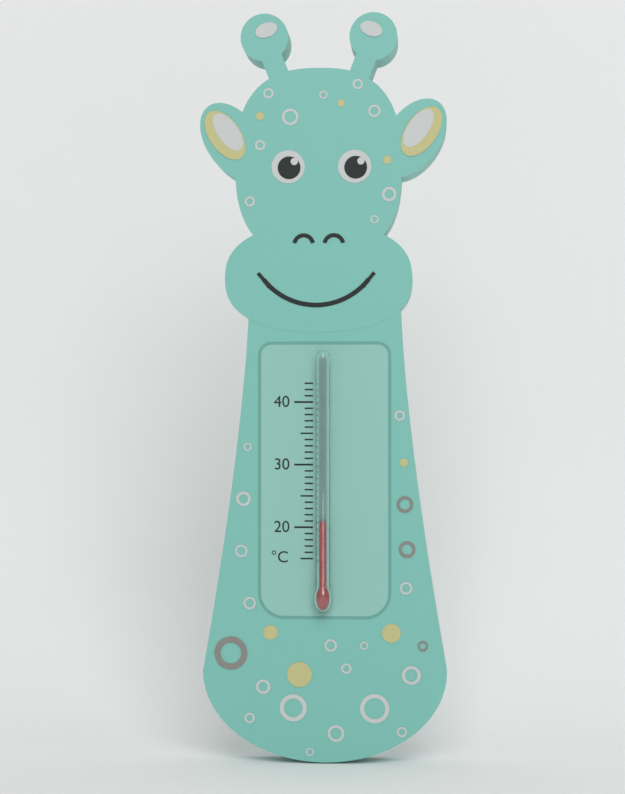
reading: 21 °C
